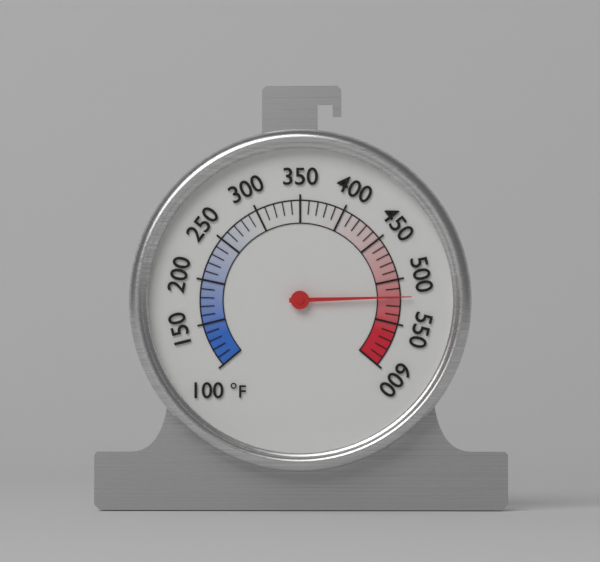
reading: 520 °F
